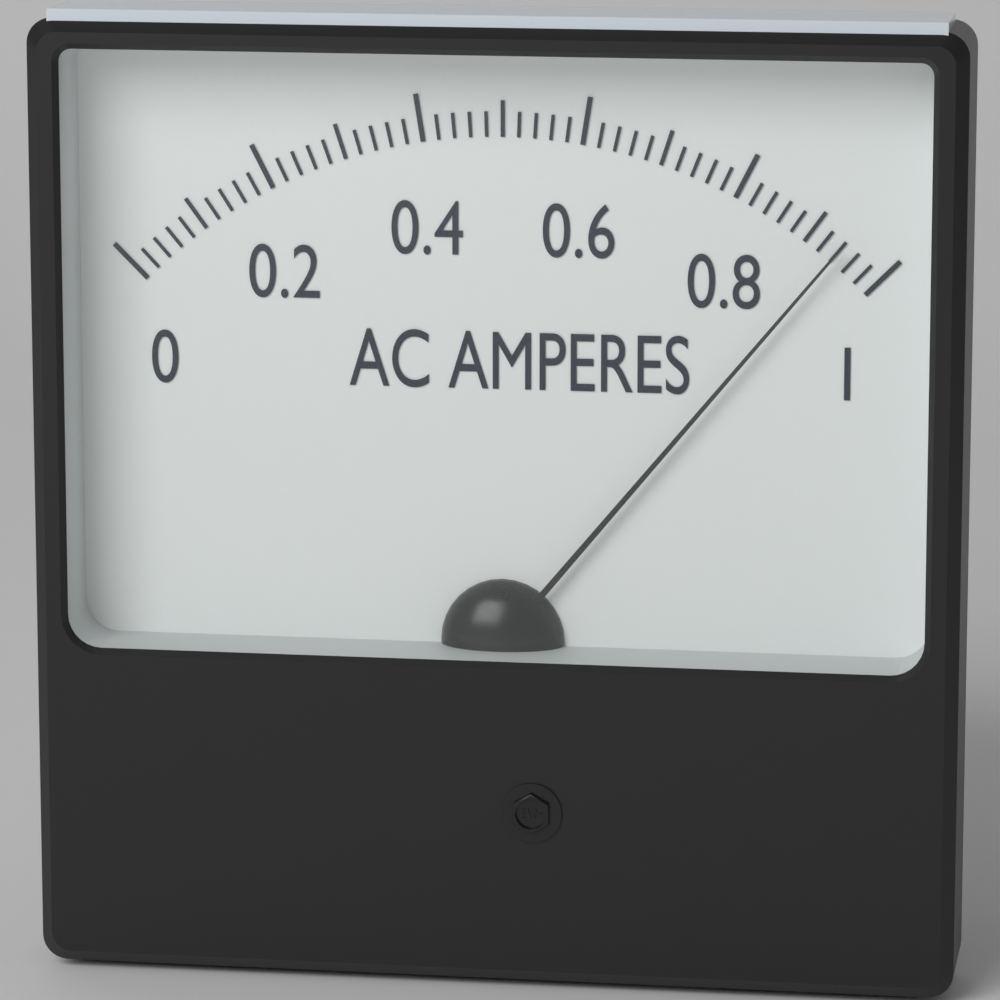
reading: 0.94 A
